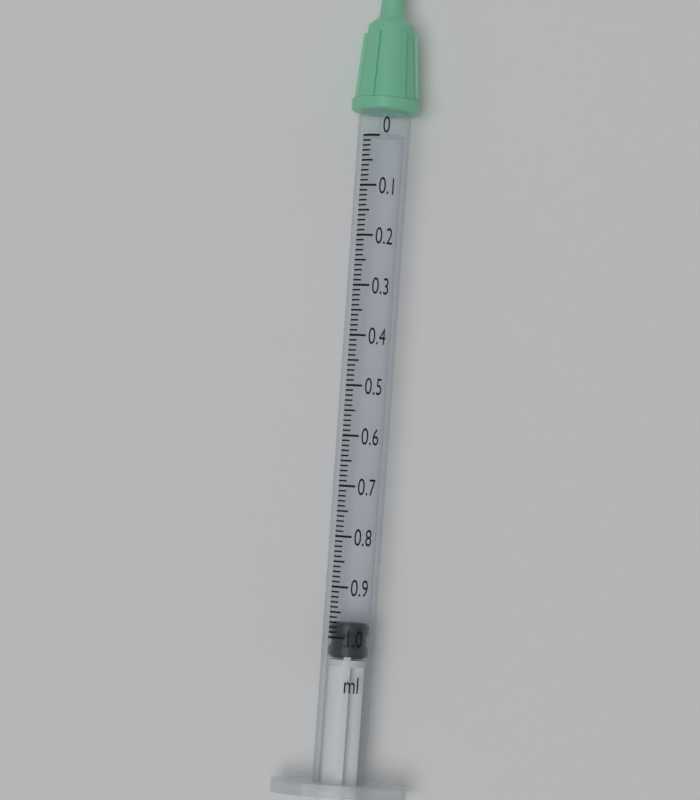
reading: 0.97 ml
